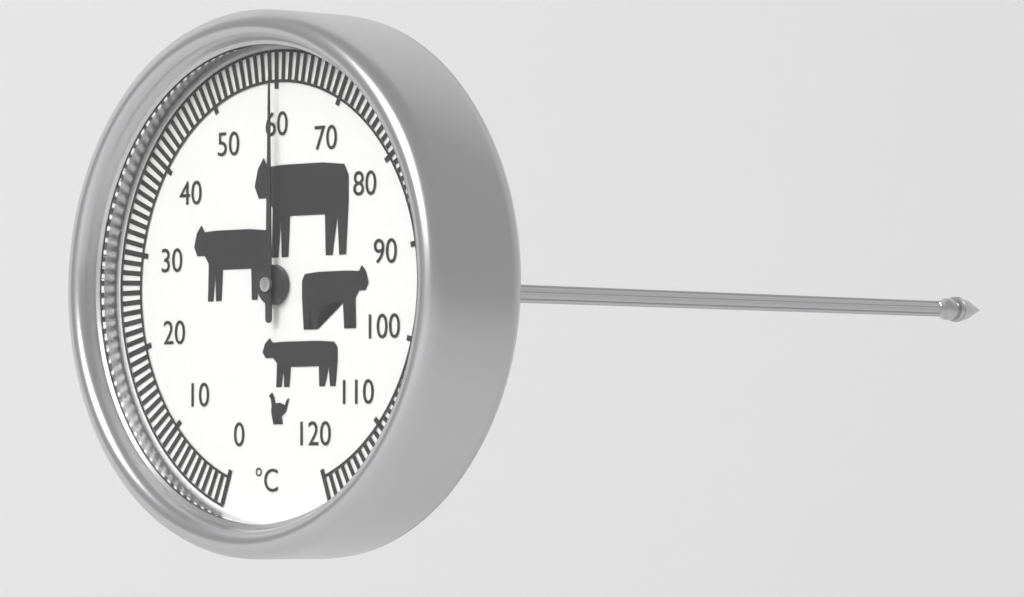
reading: 60 °C
